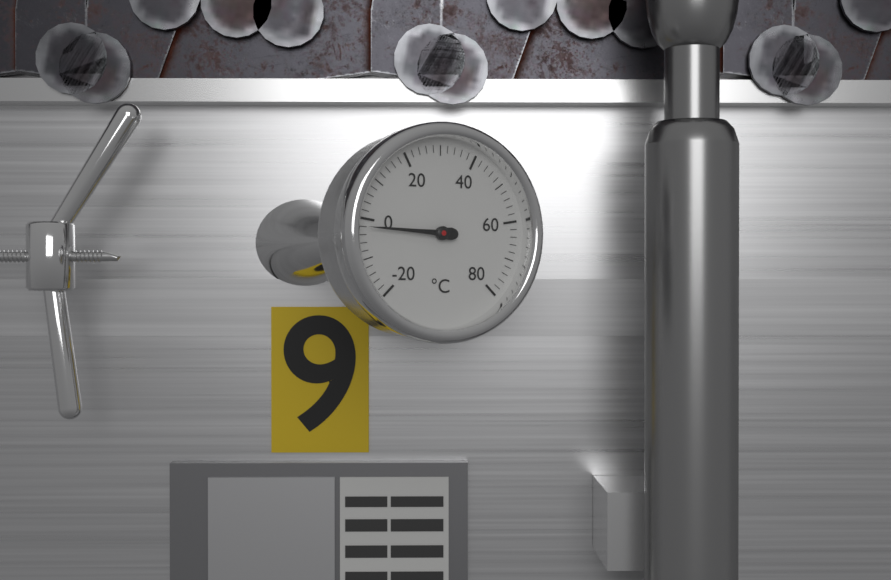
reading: -2 °C
